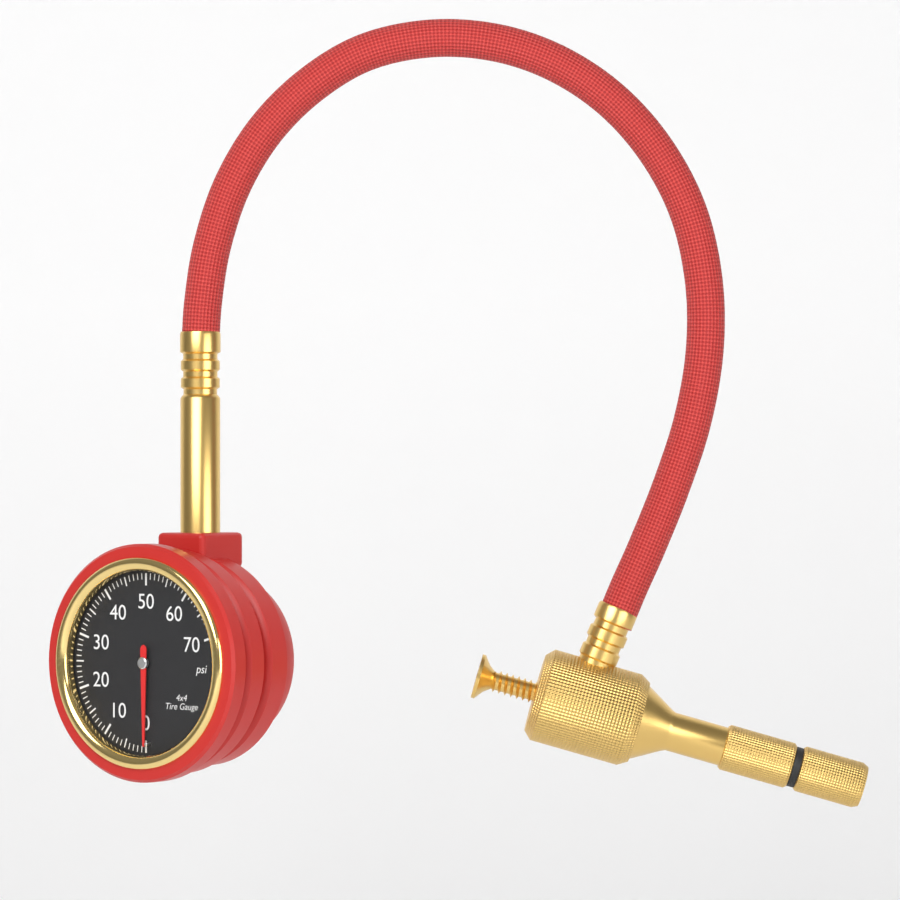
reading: 0 psi
